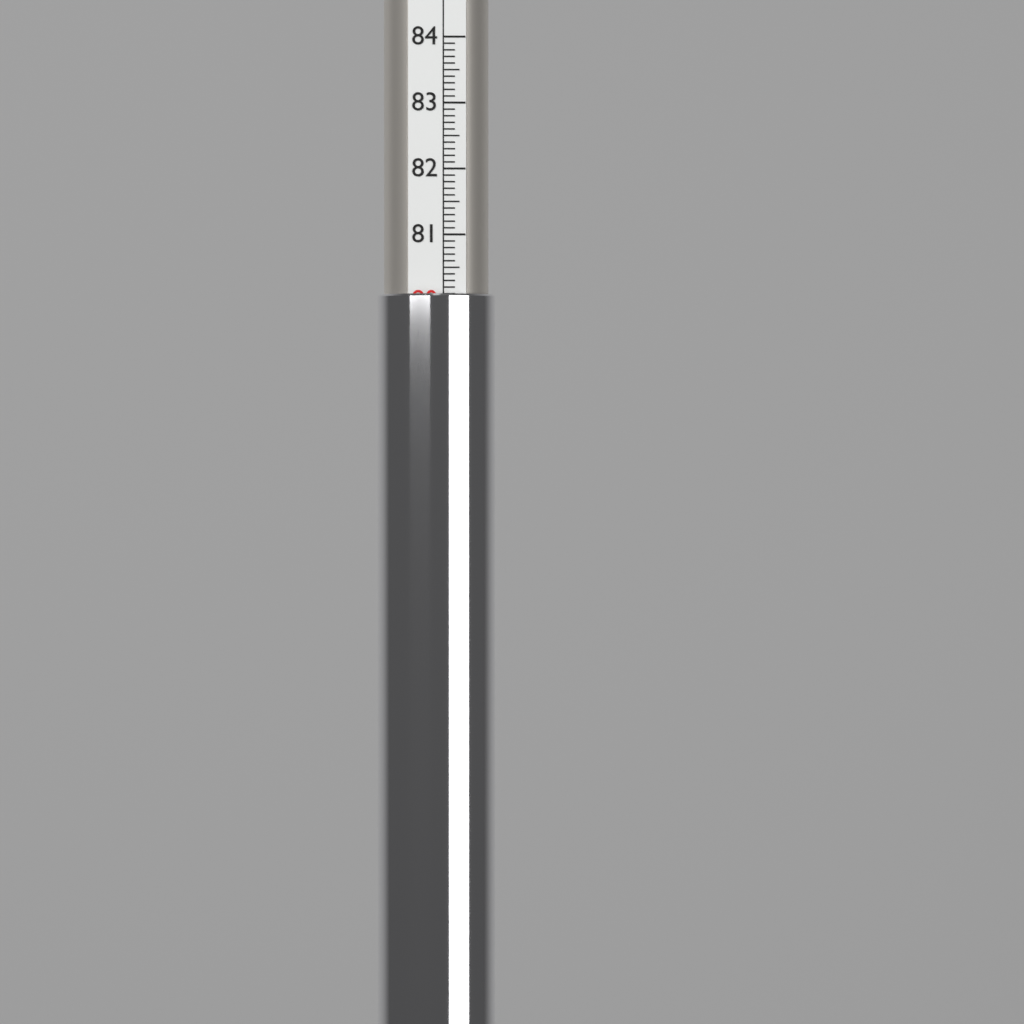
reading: 80.1 (no unit)
